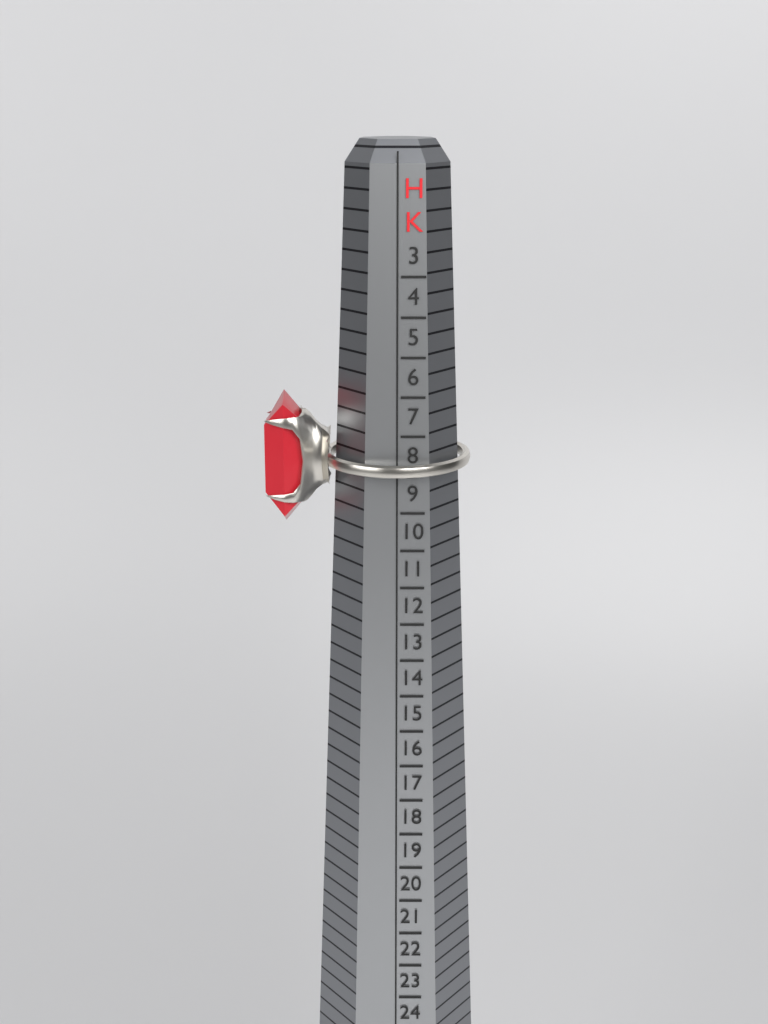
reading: 8 HK
